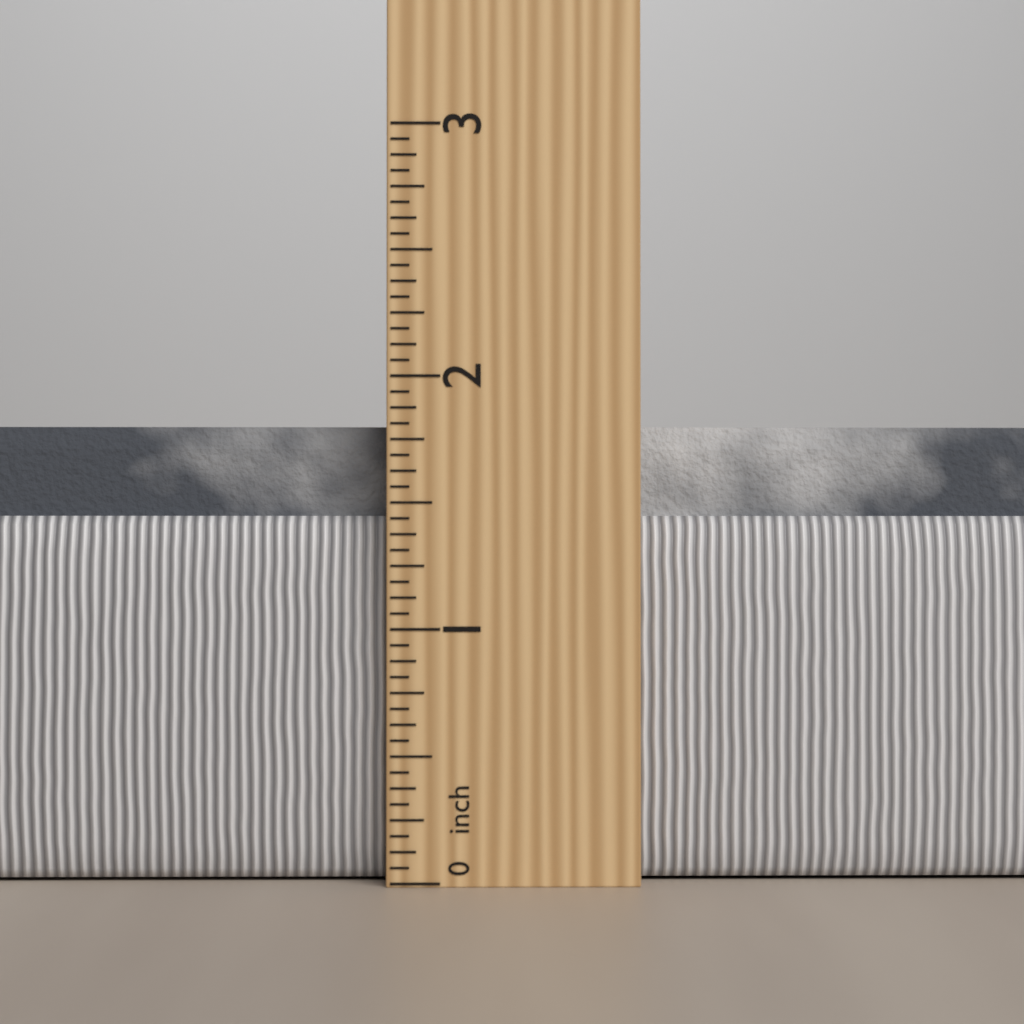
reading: 1.8125 in
